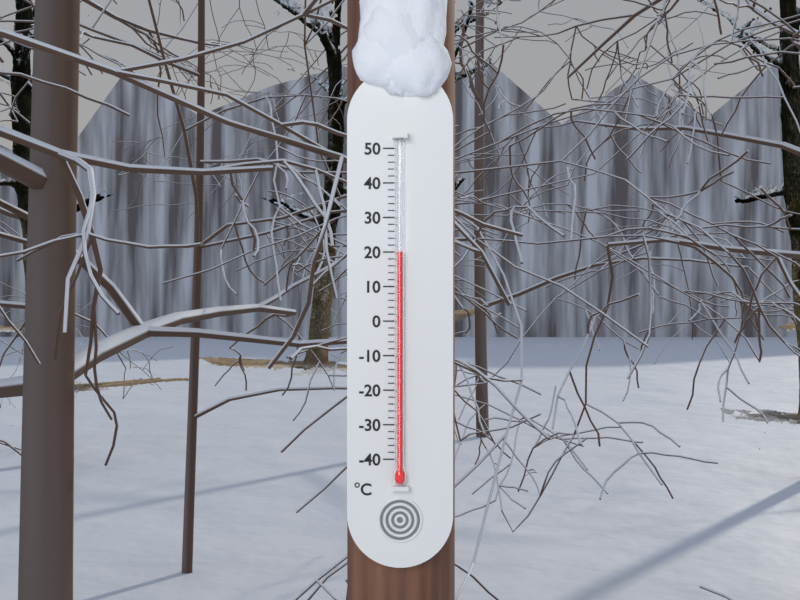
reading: 20 °C
